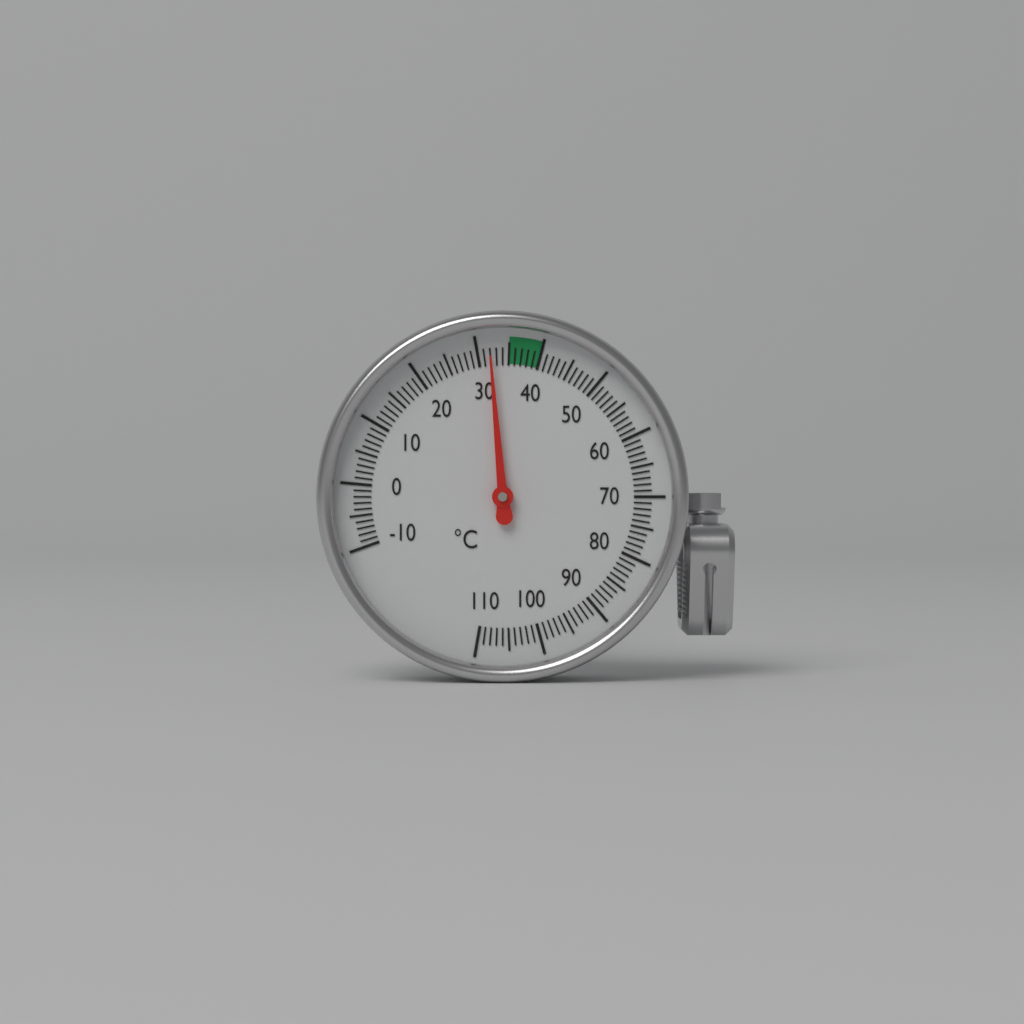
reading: 32 °C
